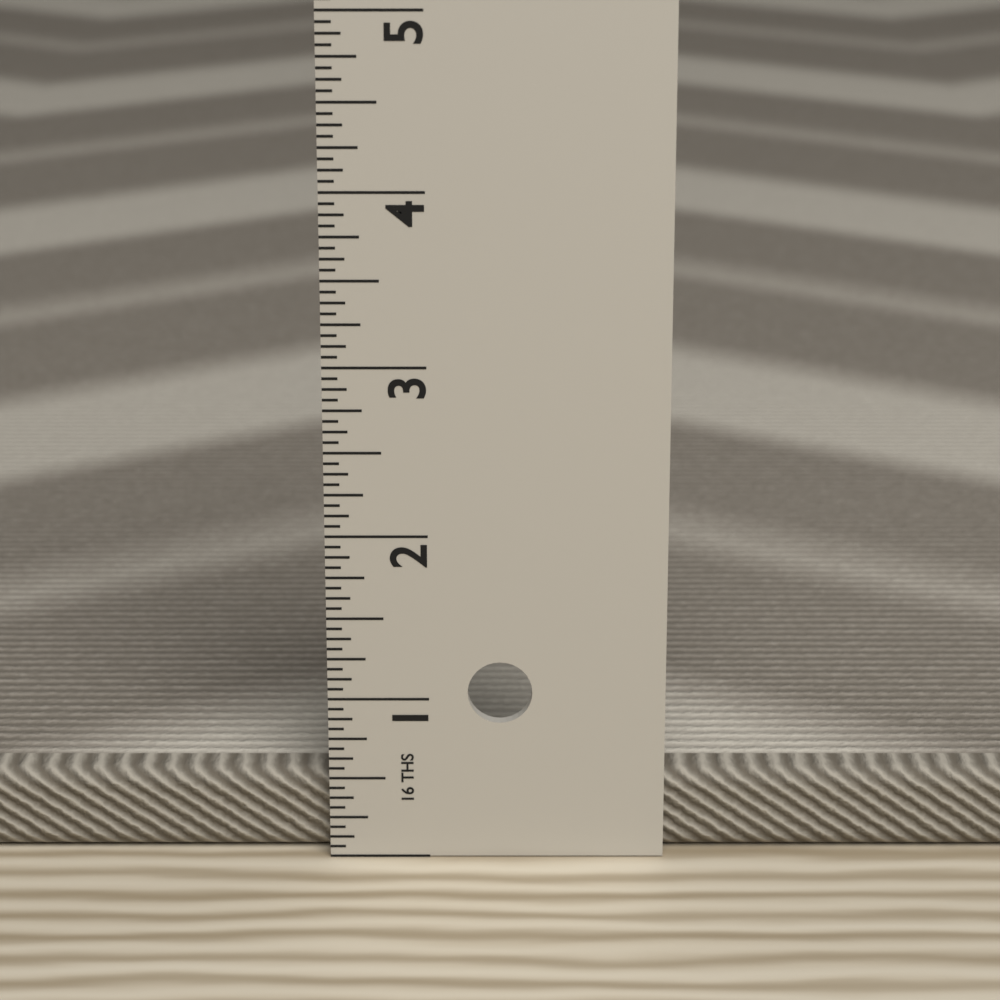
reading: 0.5000 in
